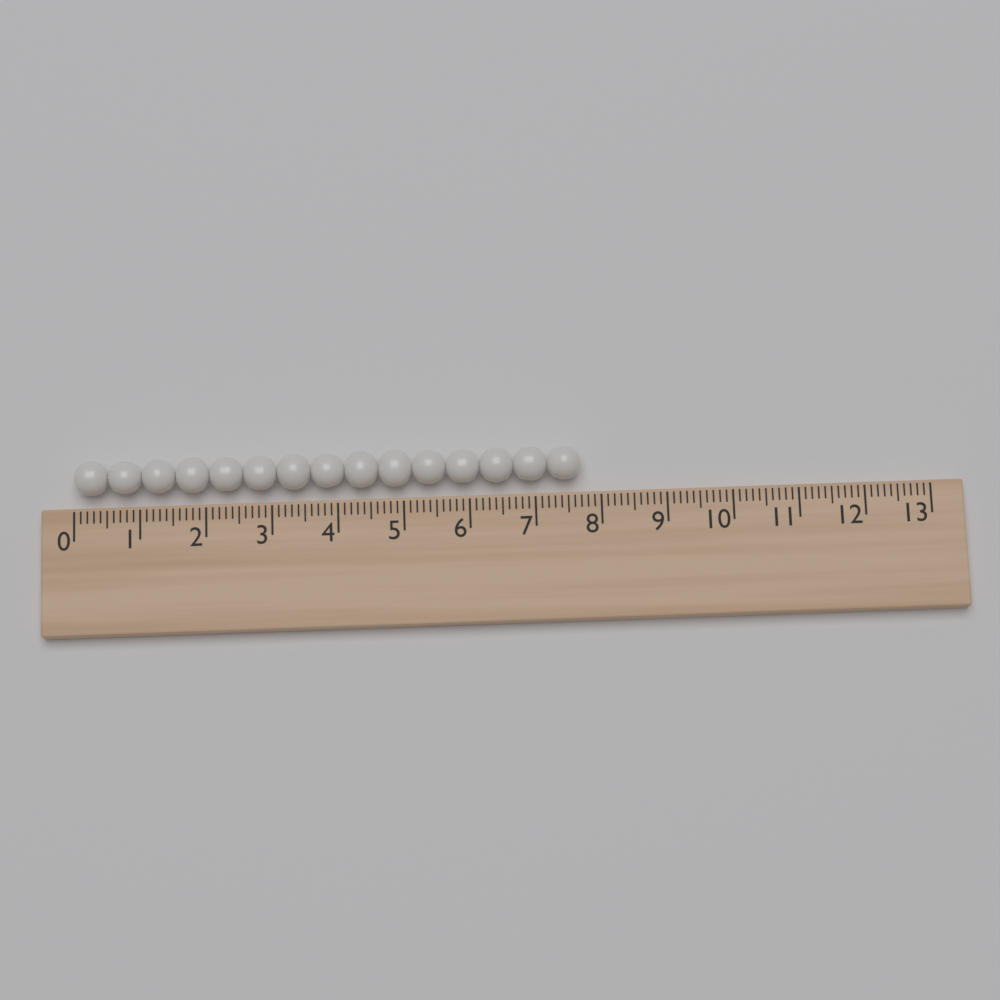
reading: 7.7 (no unit)
